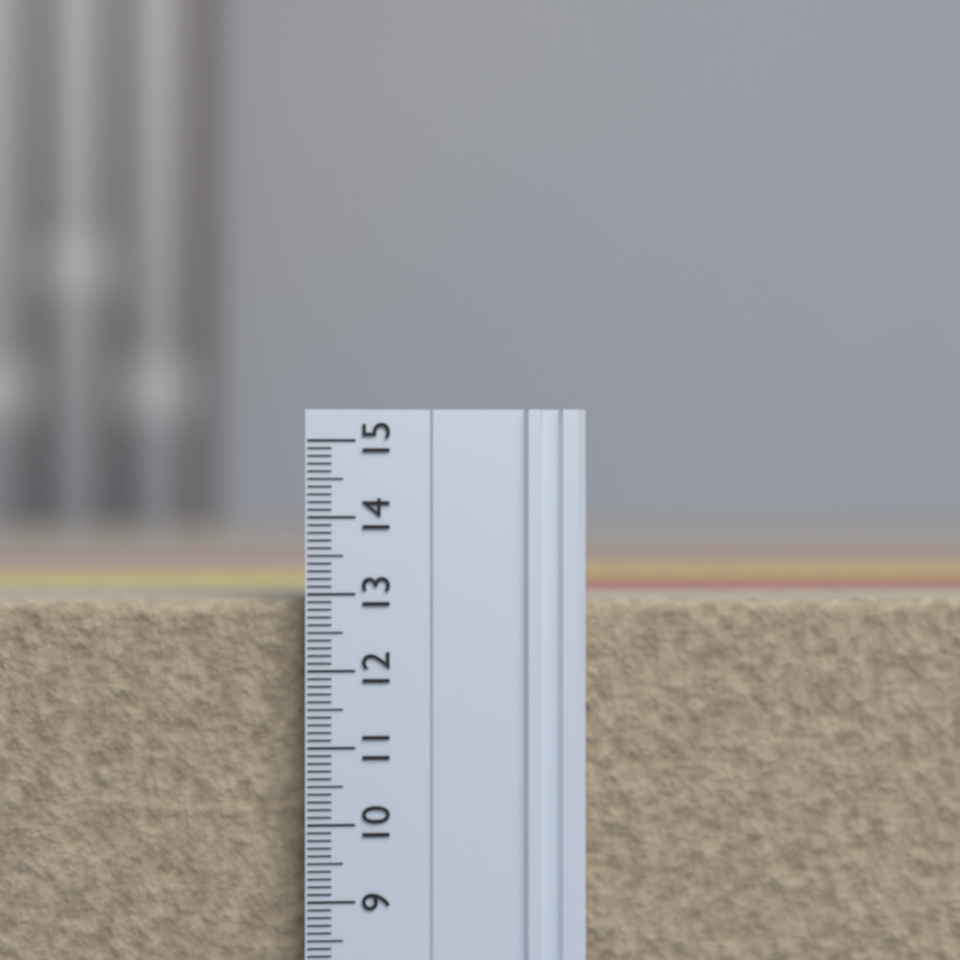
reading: 12.9 (no unit)
